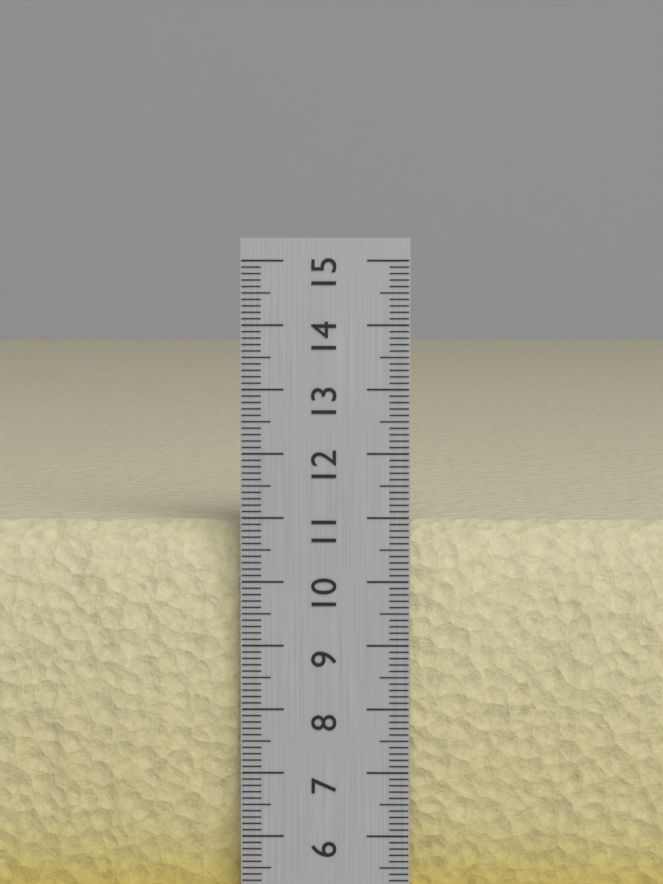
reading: 10.9 cm
